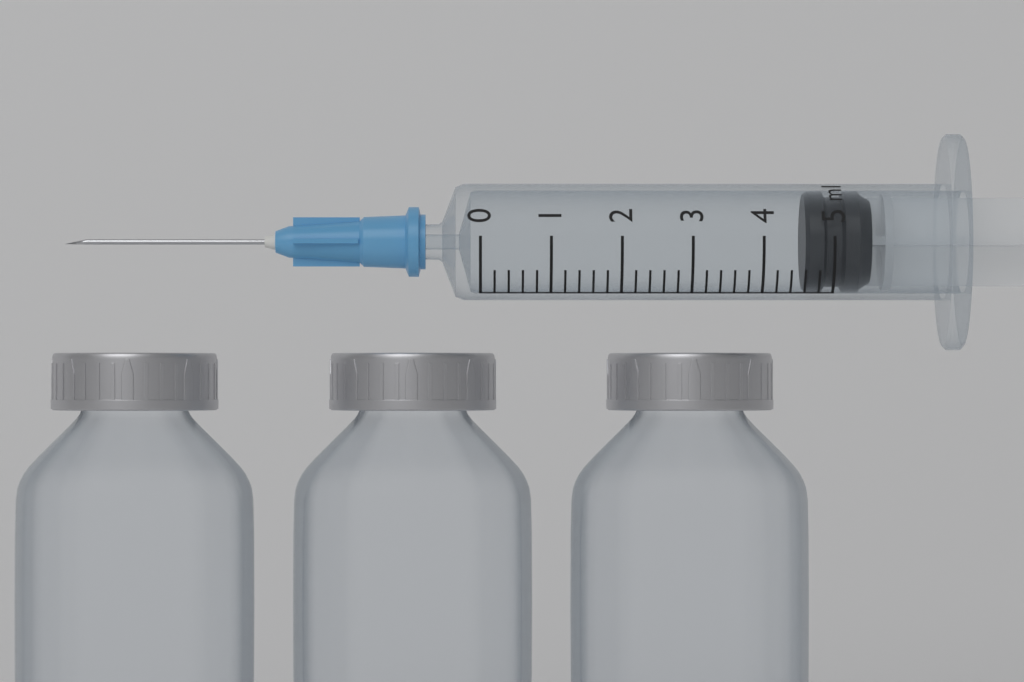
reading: 4.6 ml
